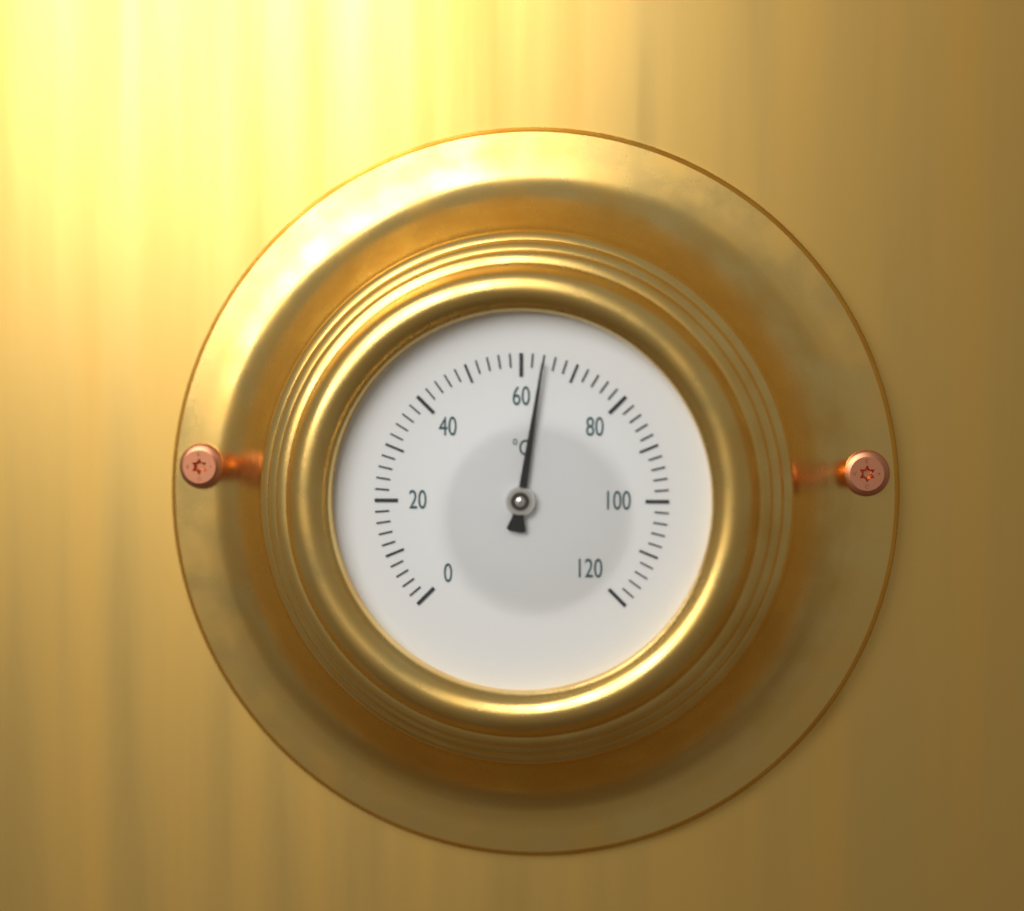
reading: 64 °C
